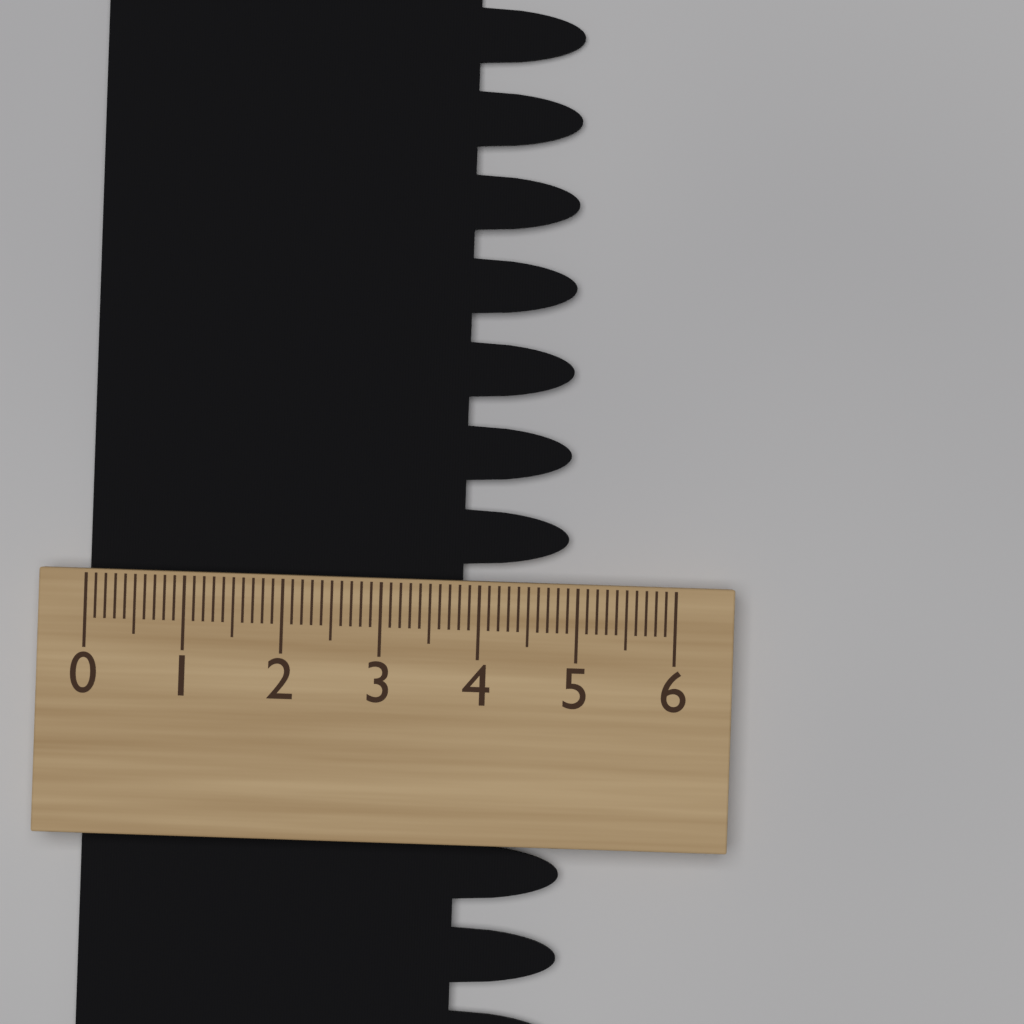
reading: 4.9 (no unit)
